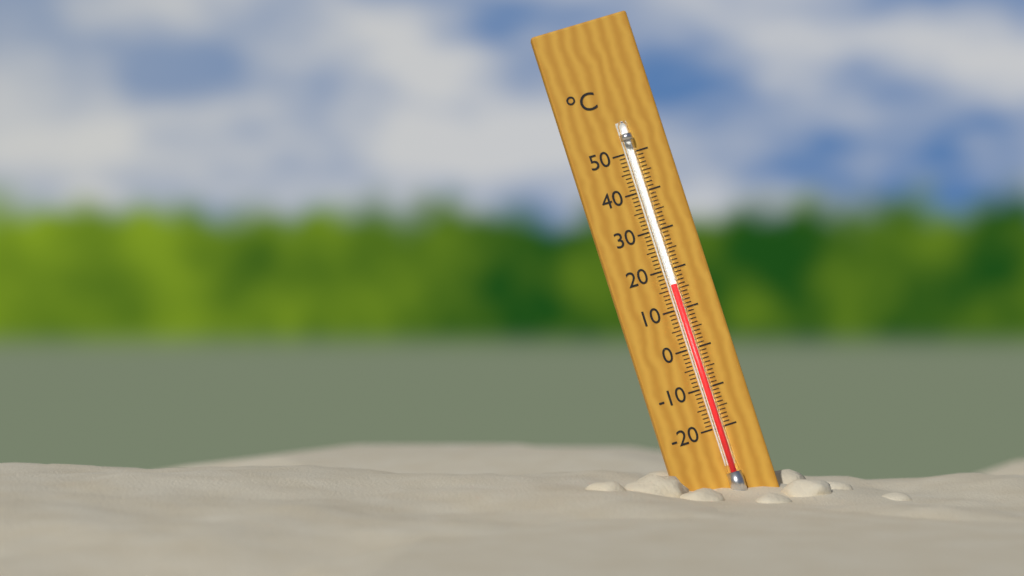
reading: 16 °C
